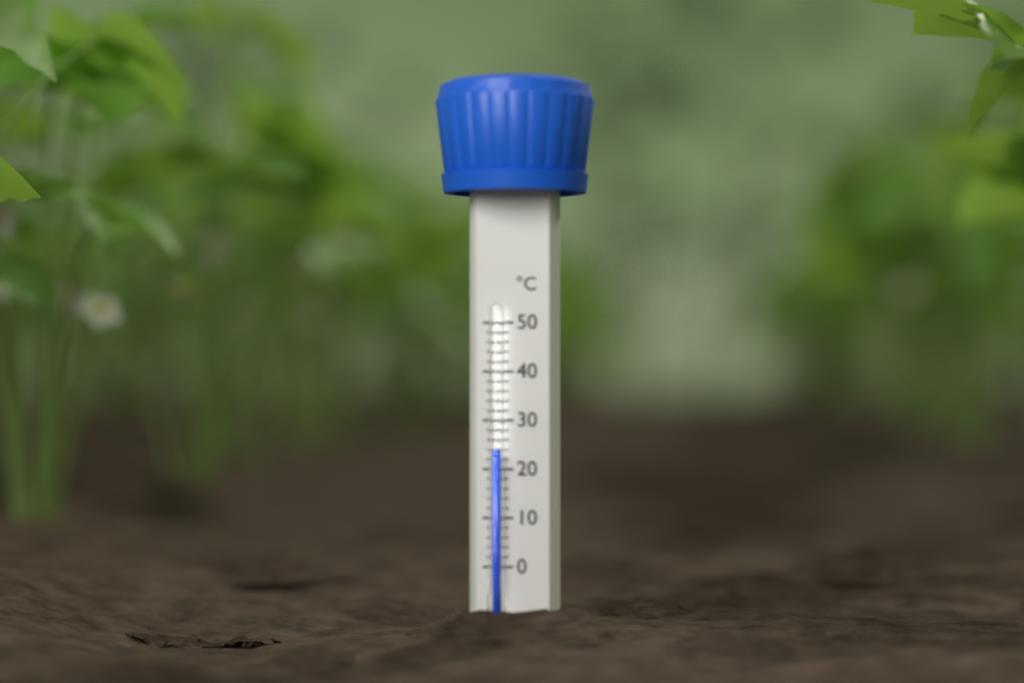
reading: 24 °C
